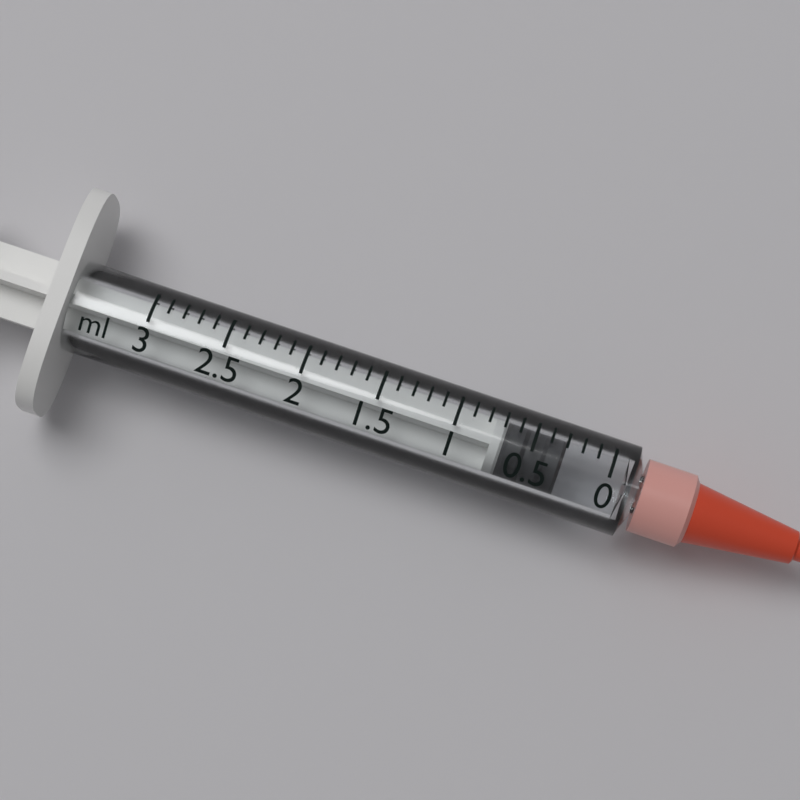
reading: 0.3 ml
